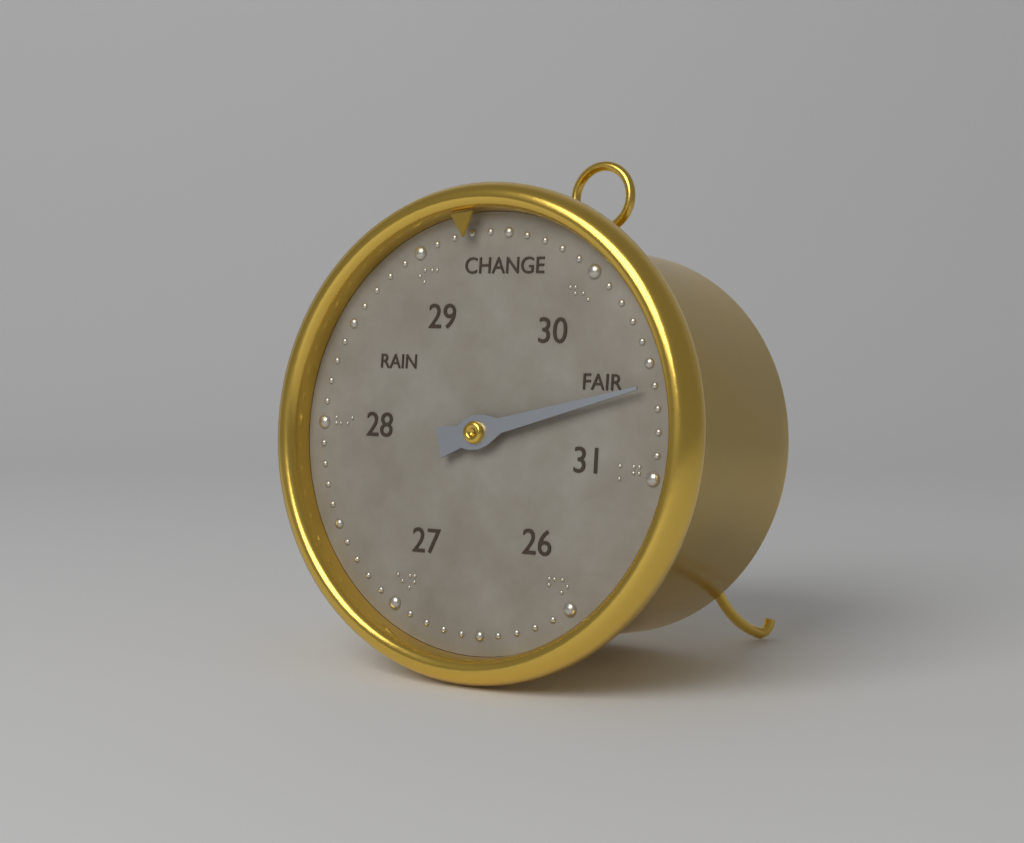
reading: 30.6 (no unit)
